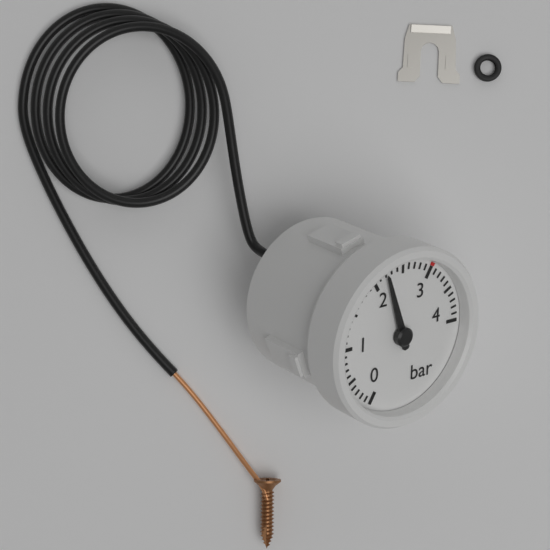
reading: 2.2 bar
